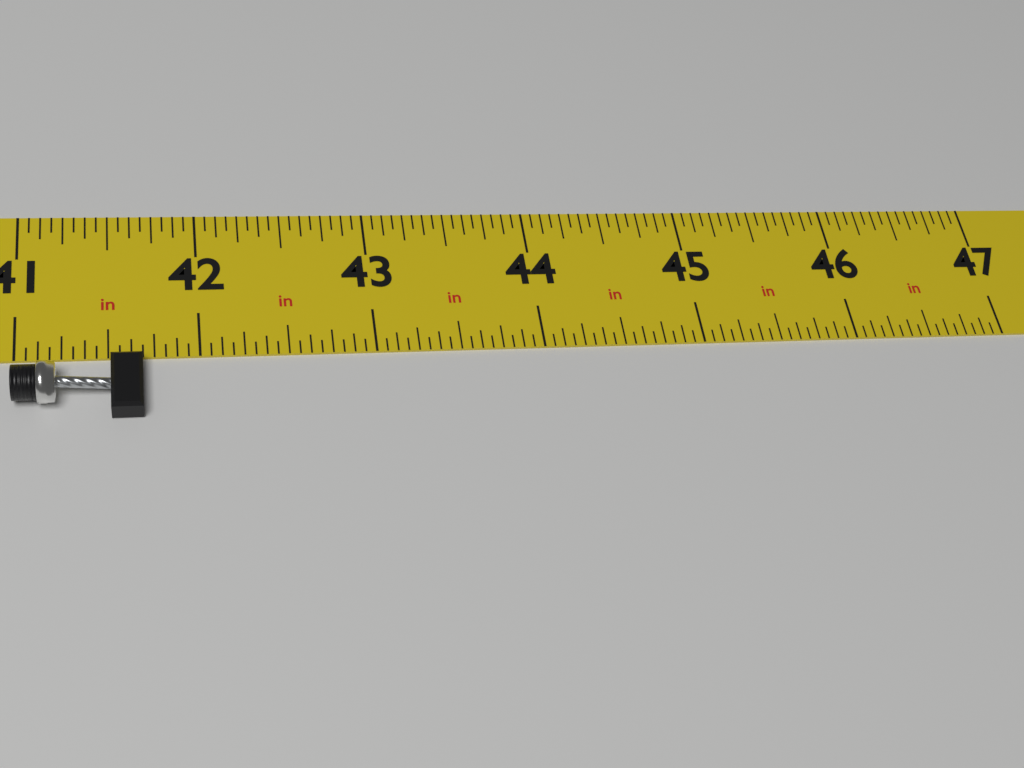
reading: 41.6875 in
